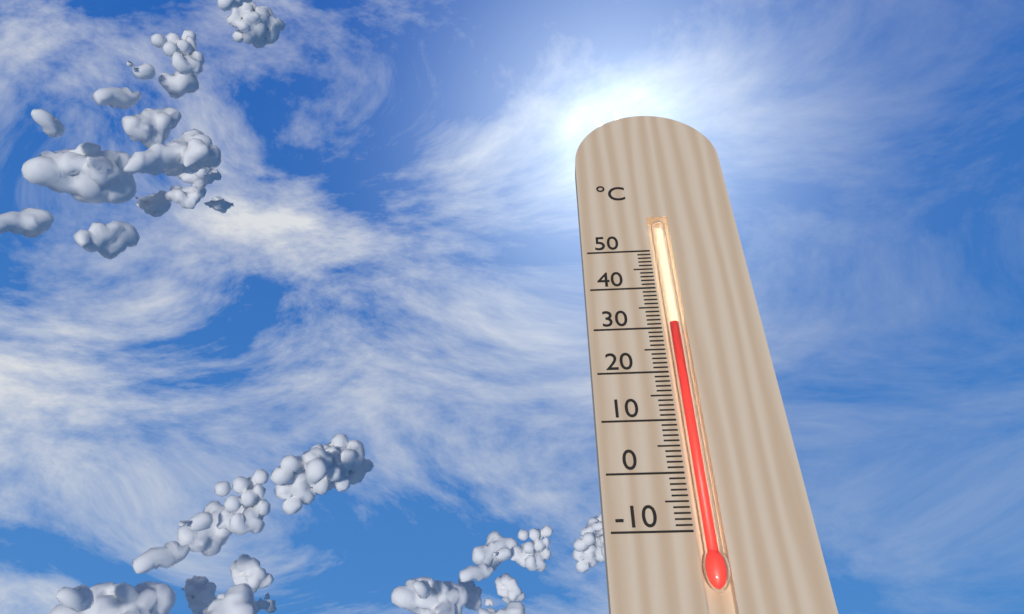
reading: 31 °C
